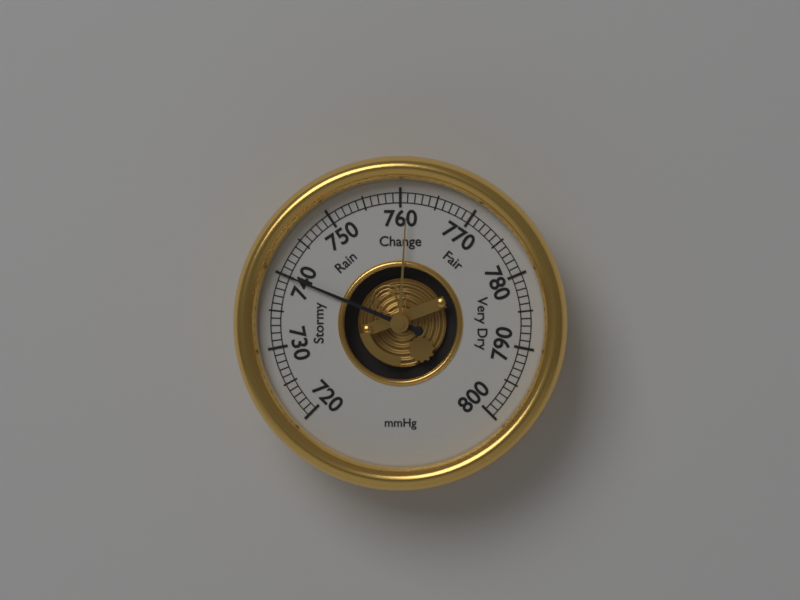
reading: 740 mmHg
